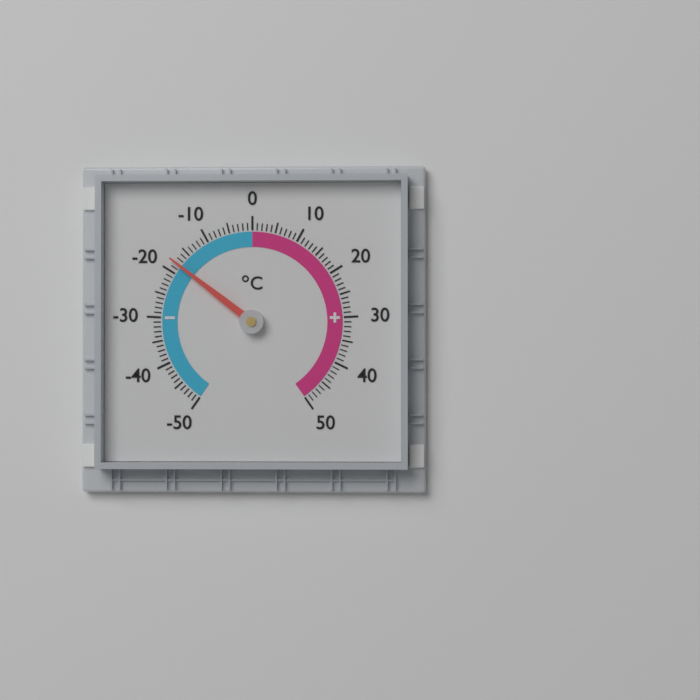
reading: -18 °C
